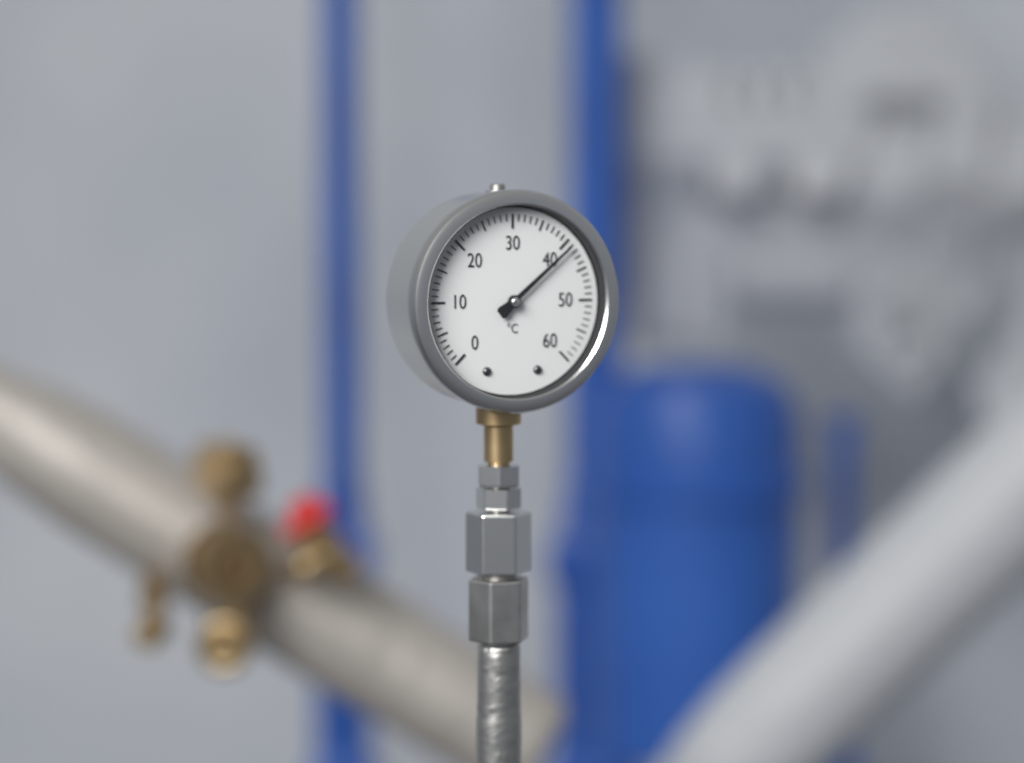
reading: 41 °C
